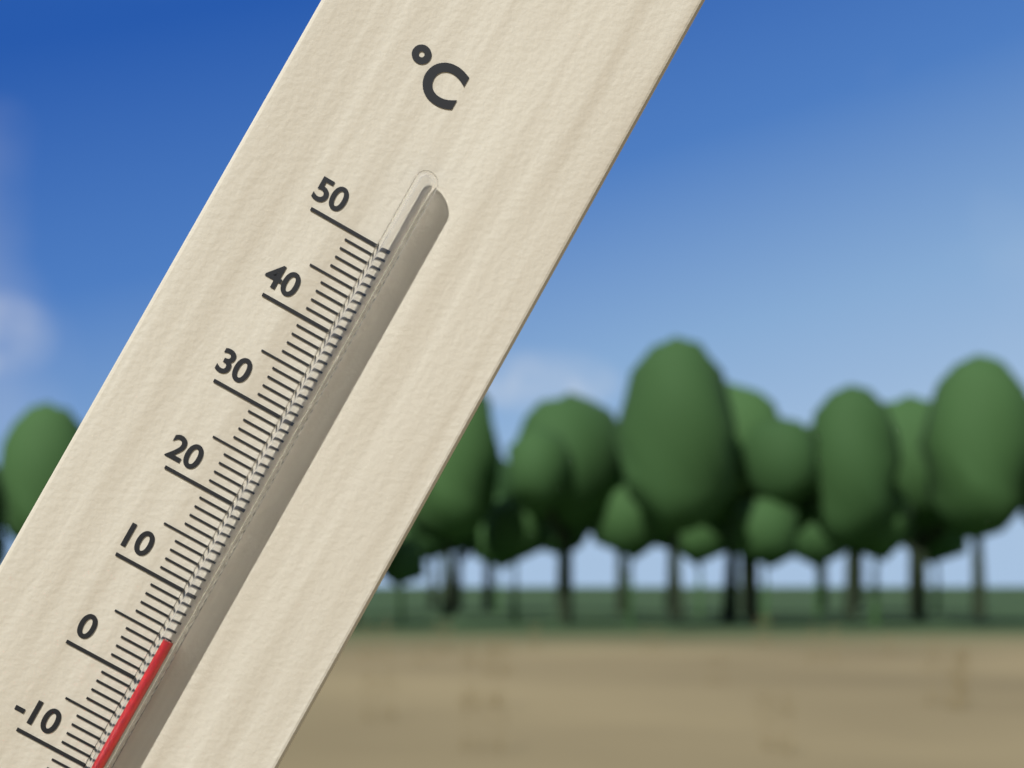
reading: 5 °C
